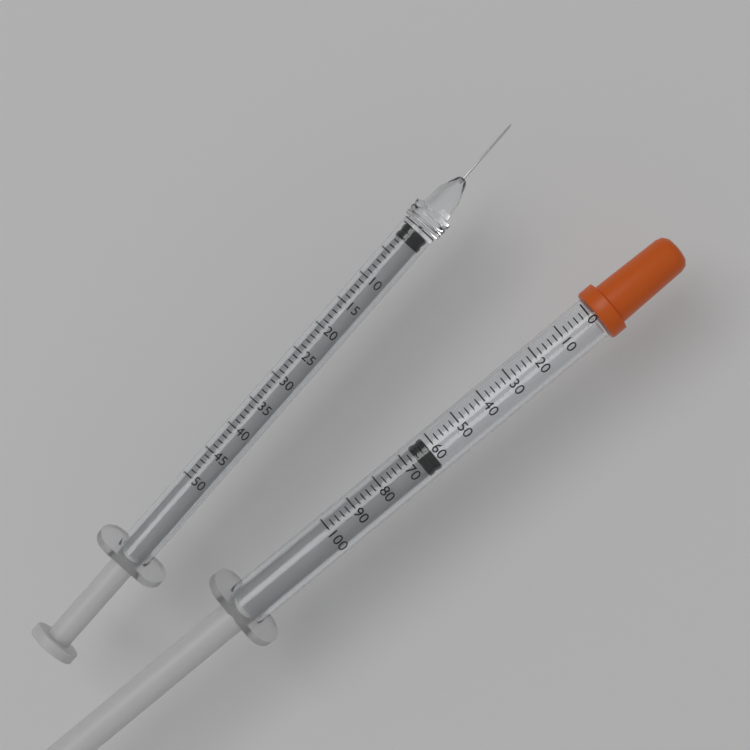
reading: 62 (no unit)
